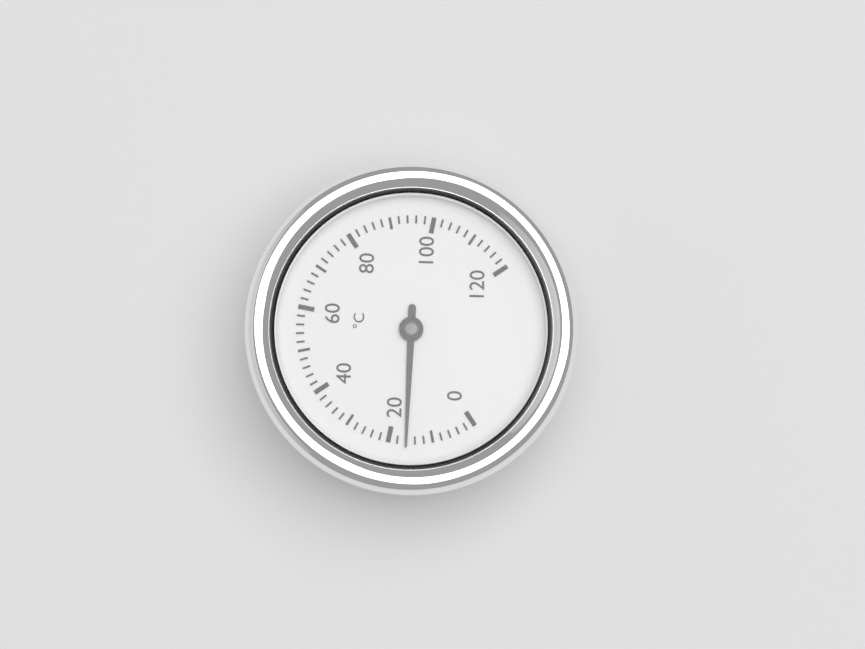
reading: 16 °C
